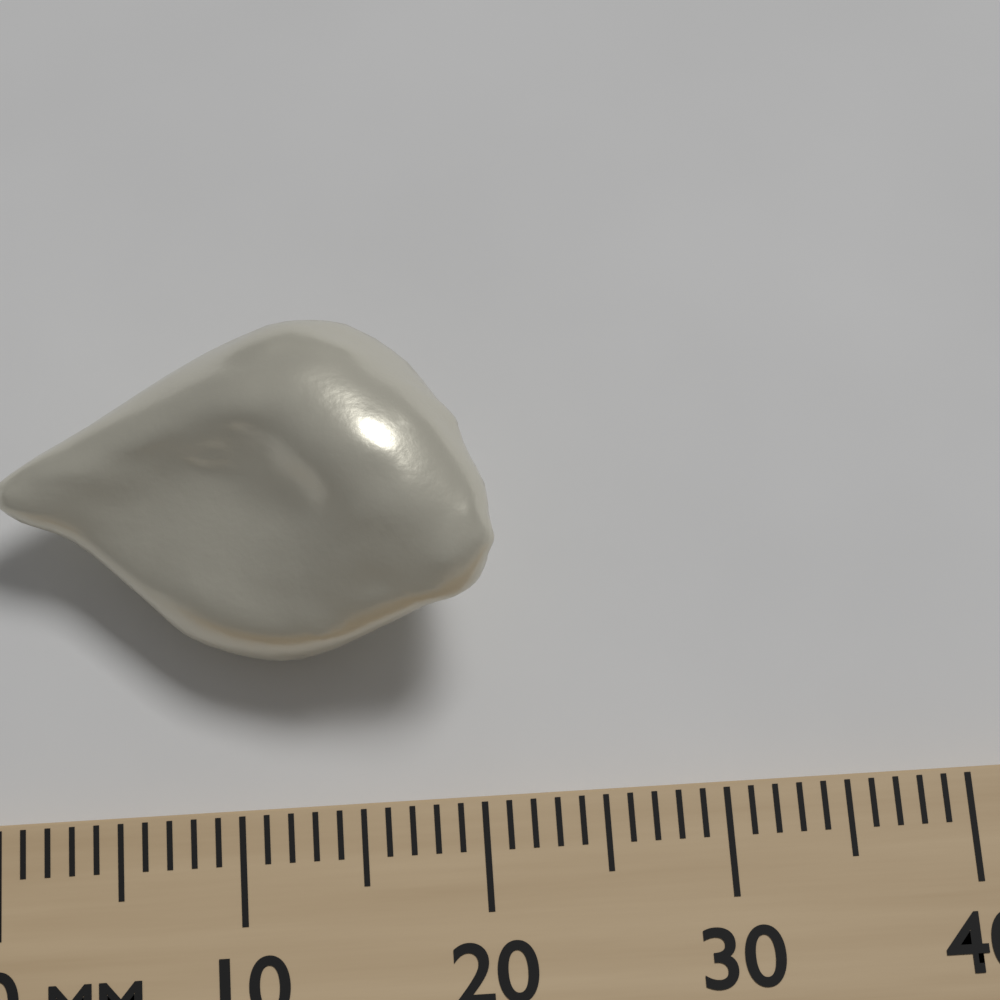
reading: 21 mm
